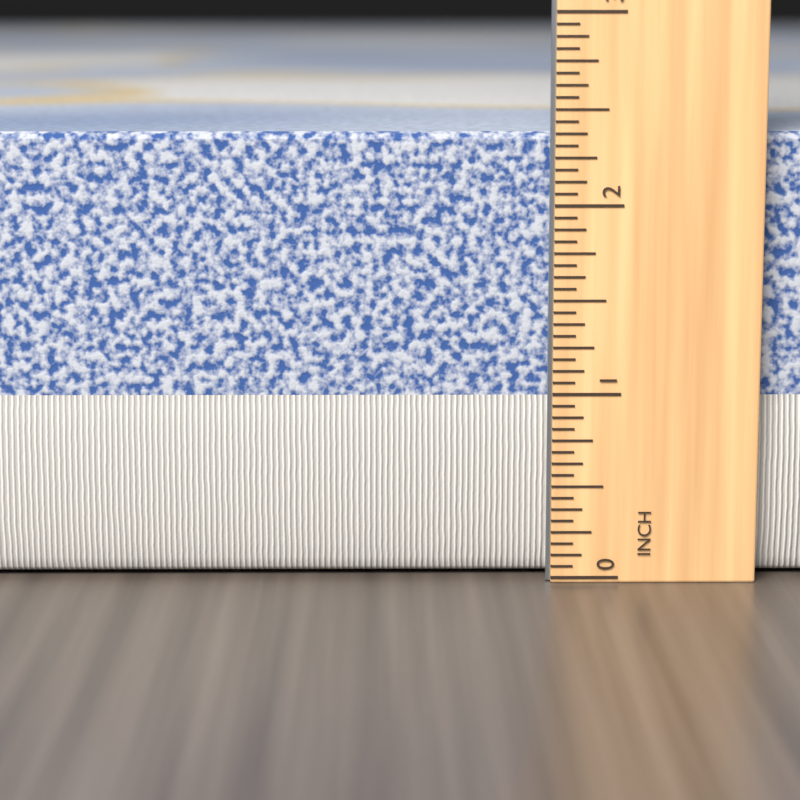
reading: 2.3750 in
